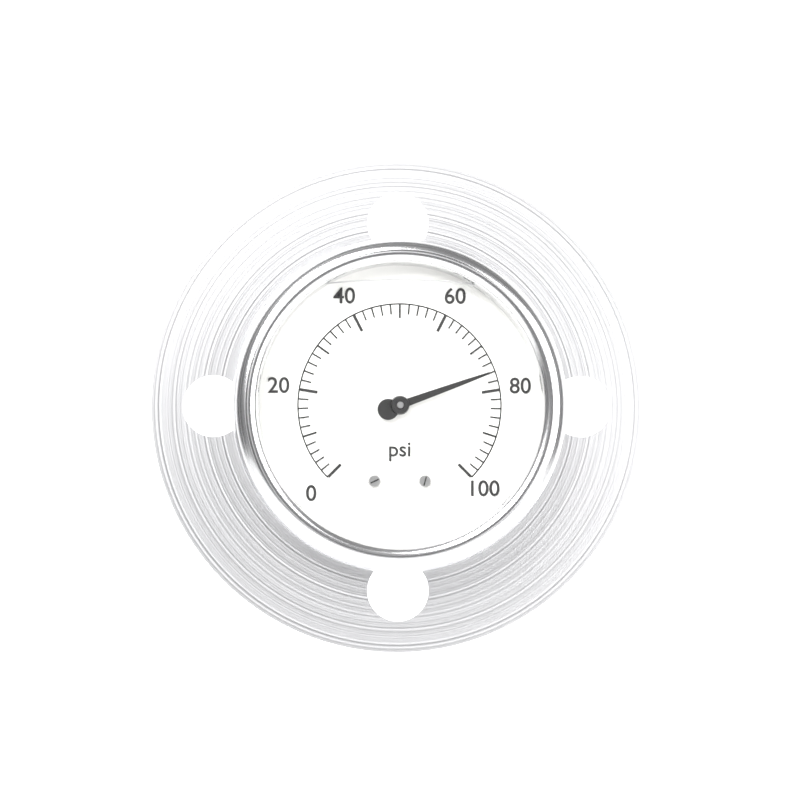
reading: 76 psi
